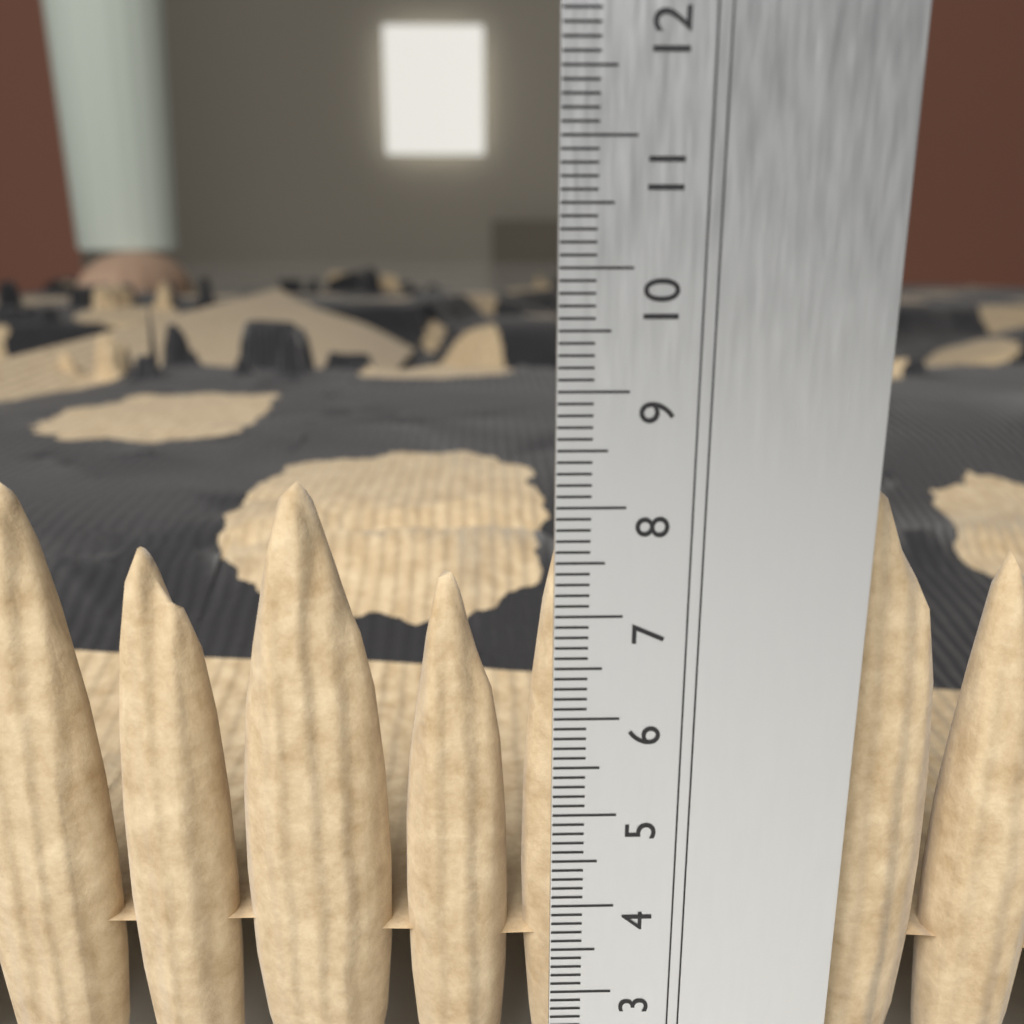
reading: 8.1 cm
